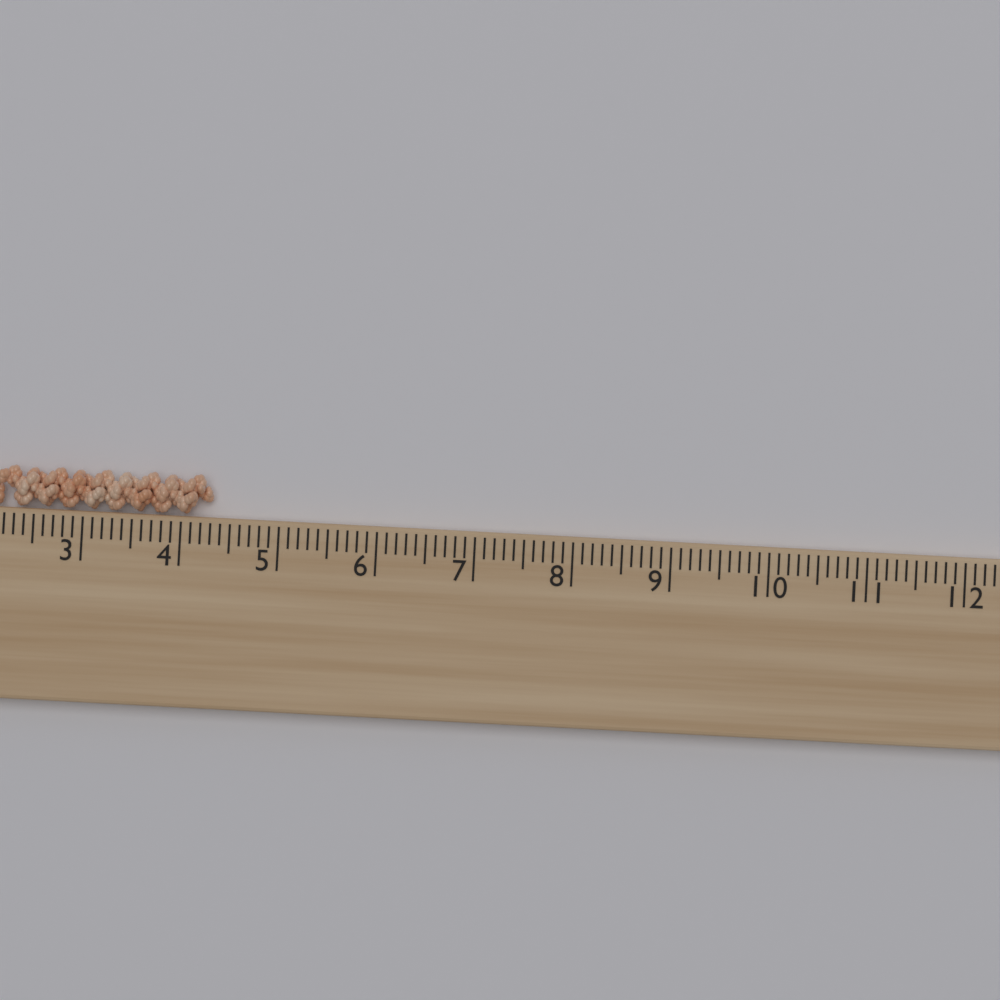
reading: 4.3 cm
